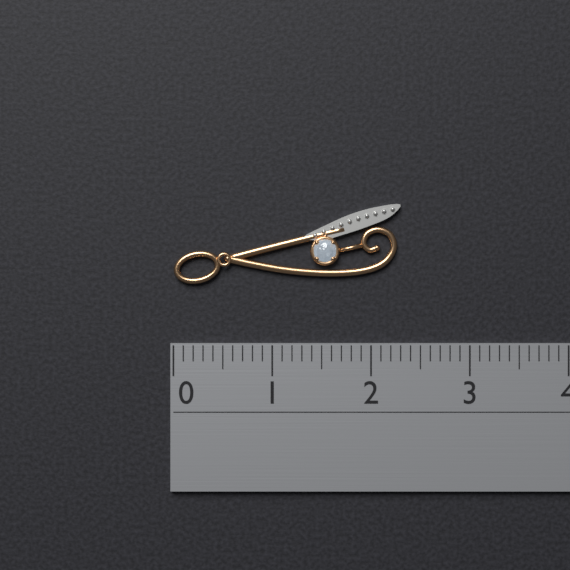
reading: 2.3 (no unit)
